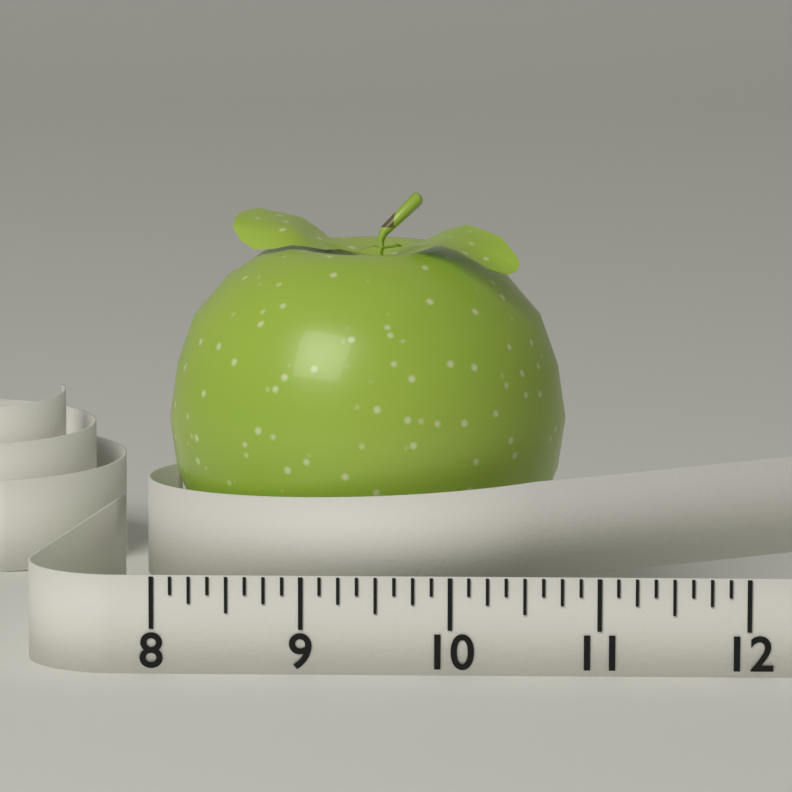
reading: 10.750 (no unit)
